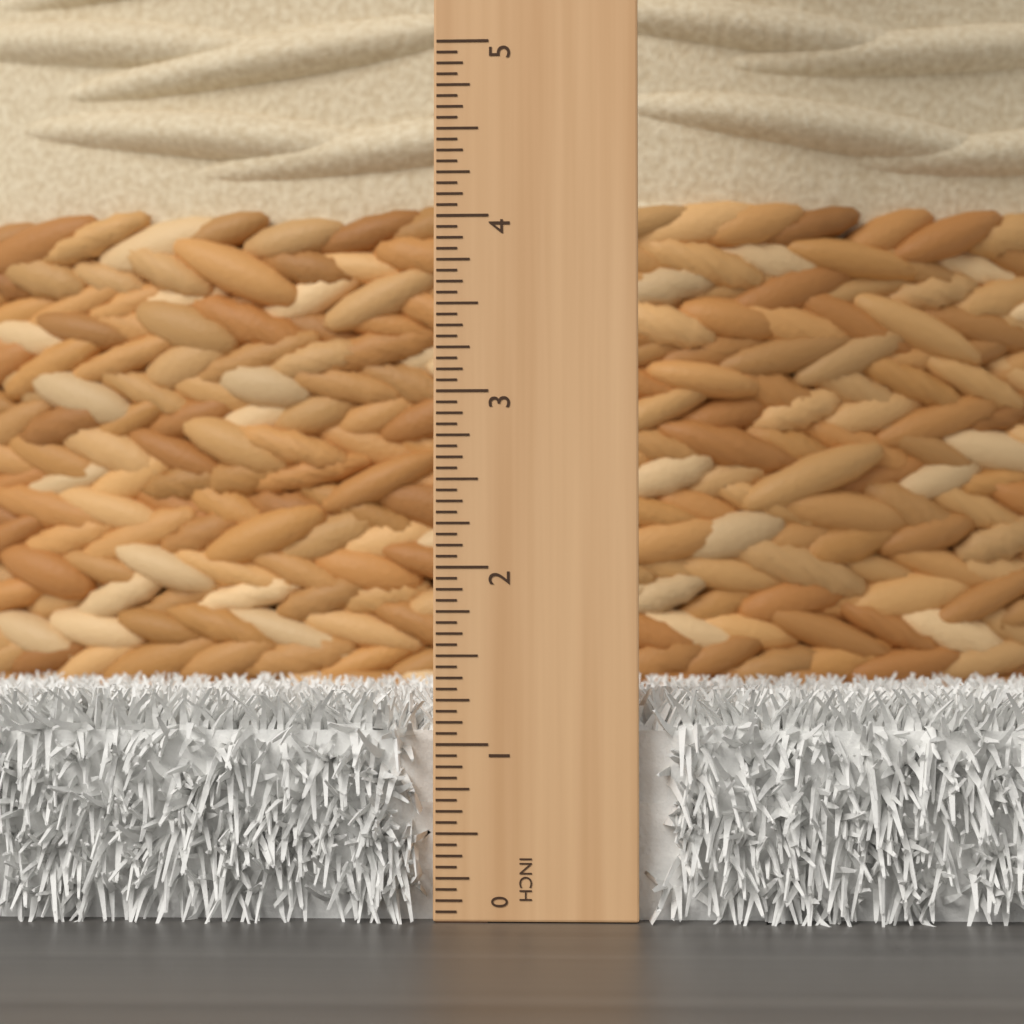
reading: 1.3125 in
